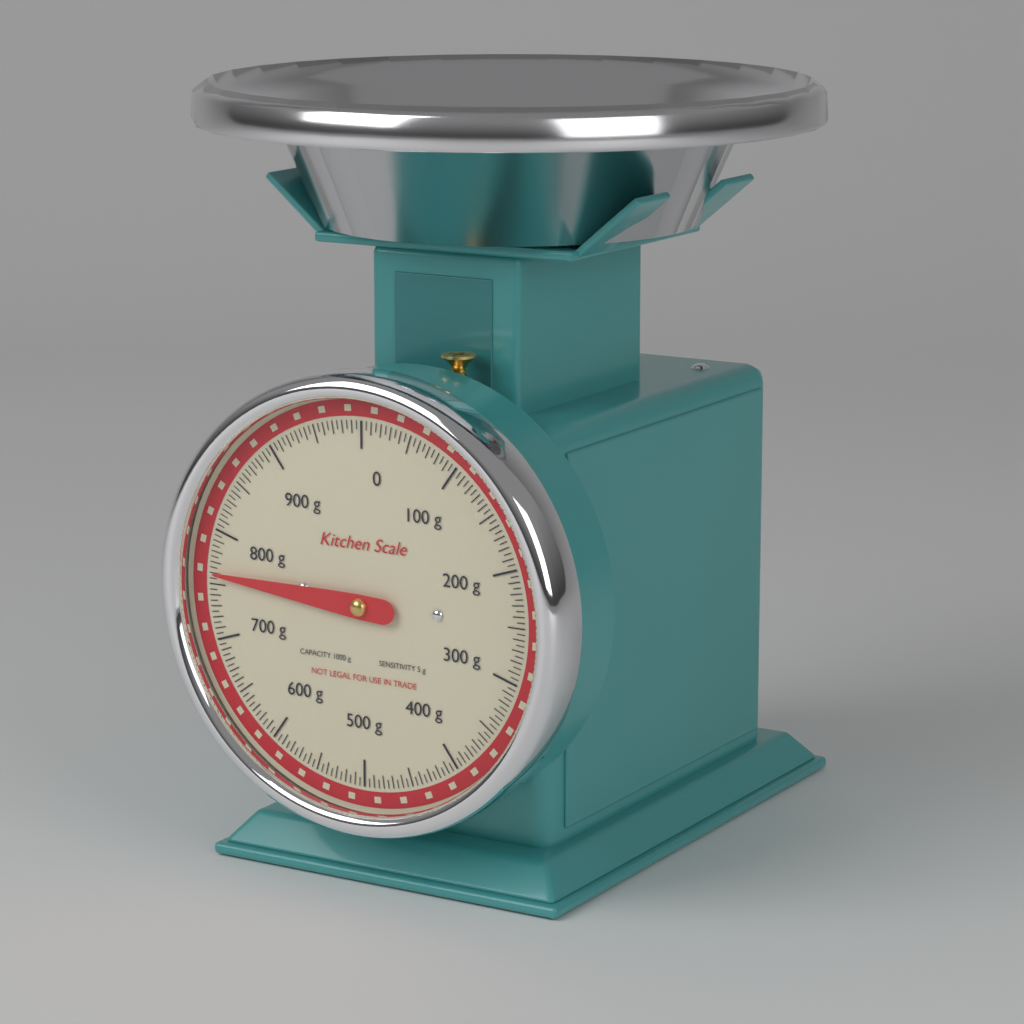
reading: 760 g
